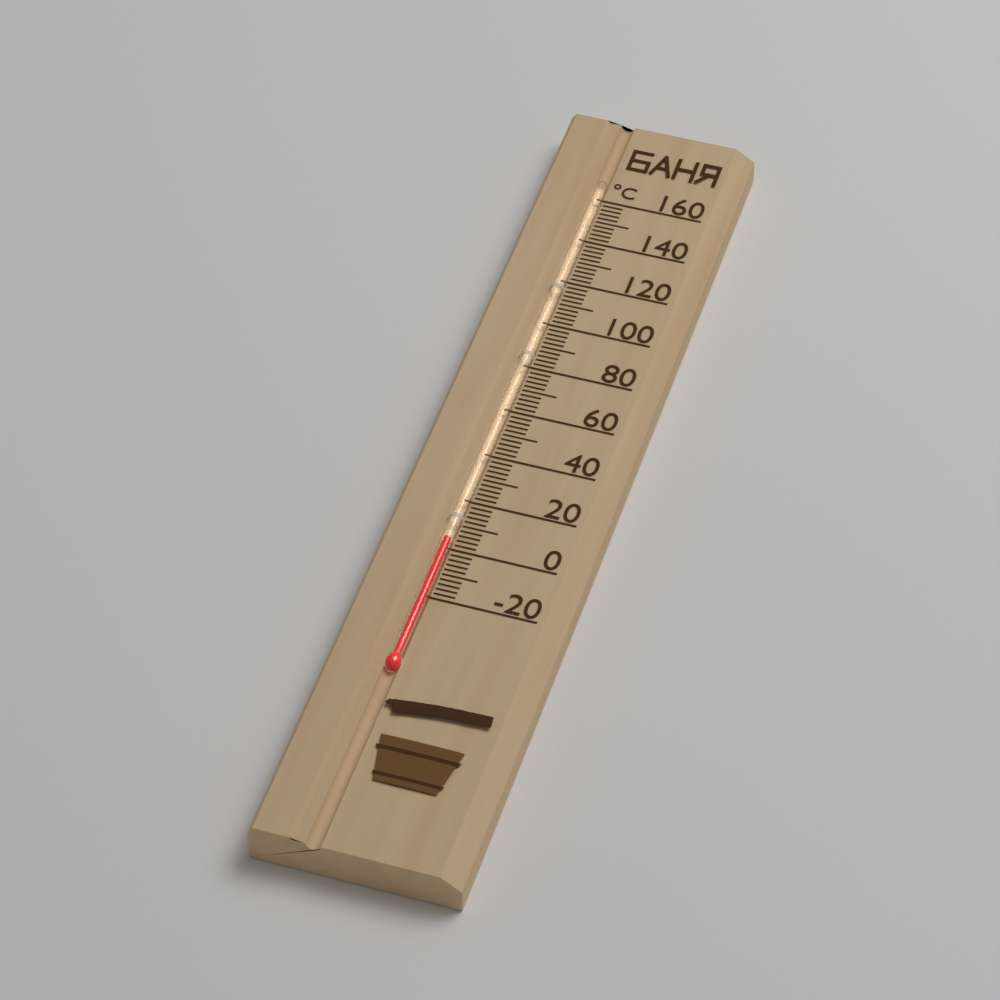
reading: 4 °C
